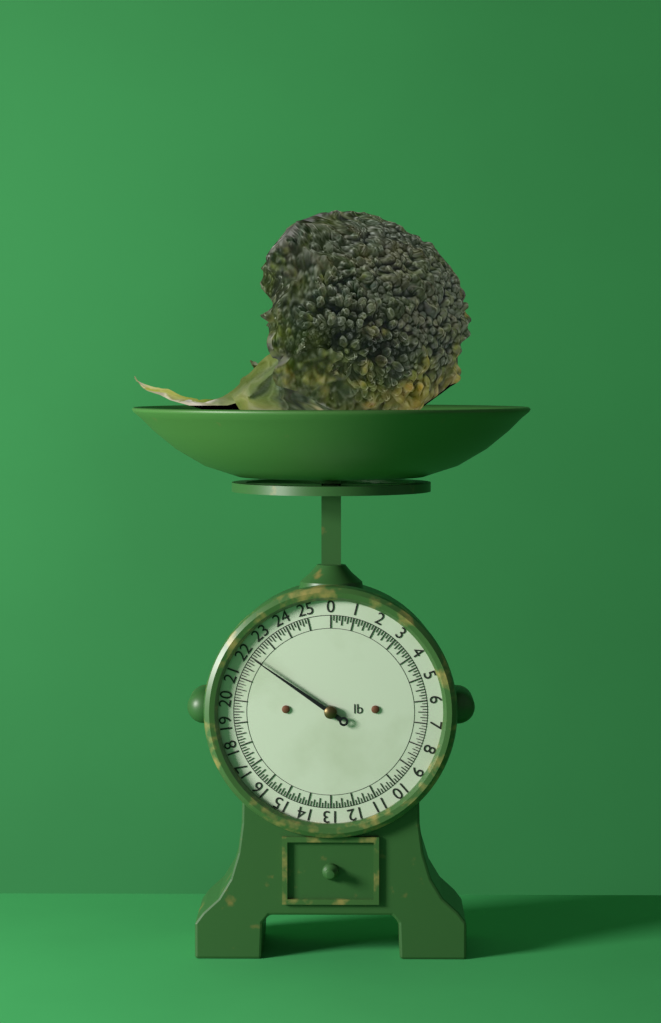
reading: 22.000 lb
